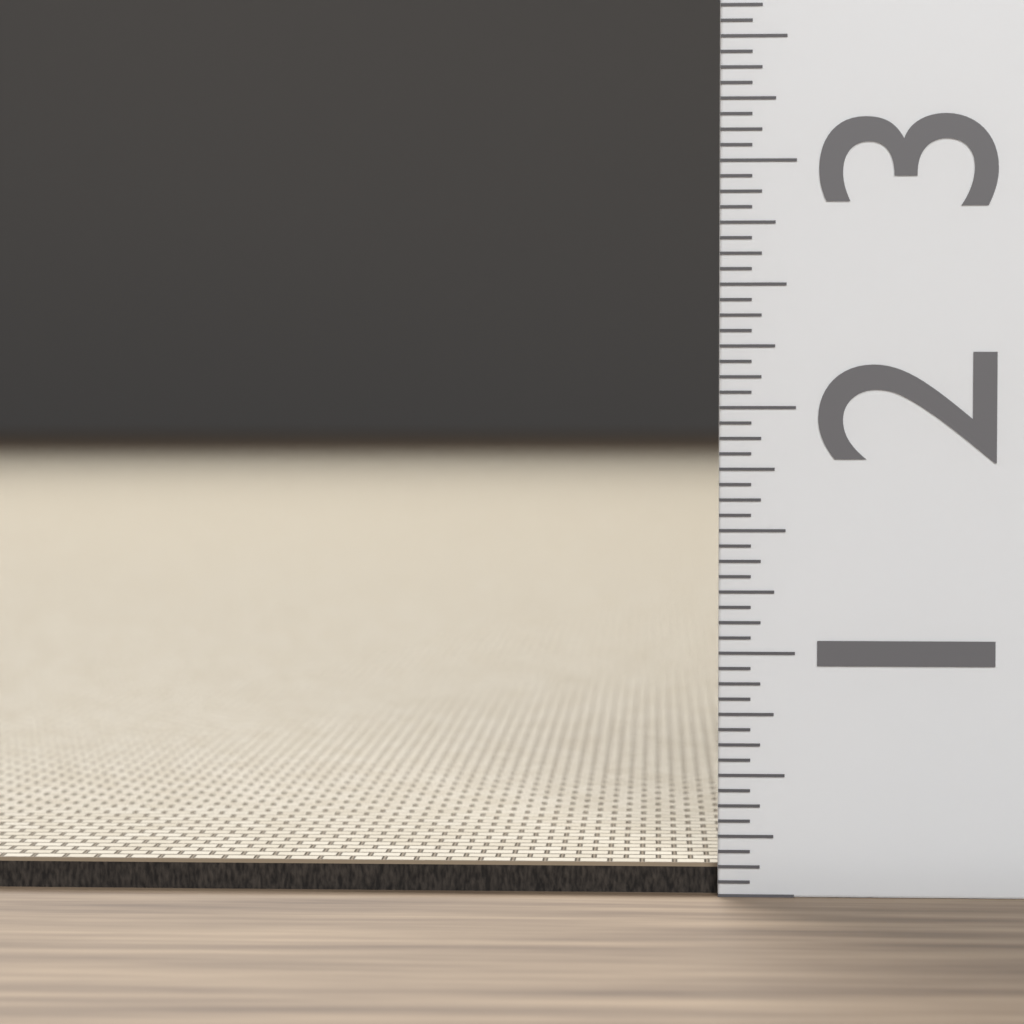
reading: 0.1250 (no unit)
